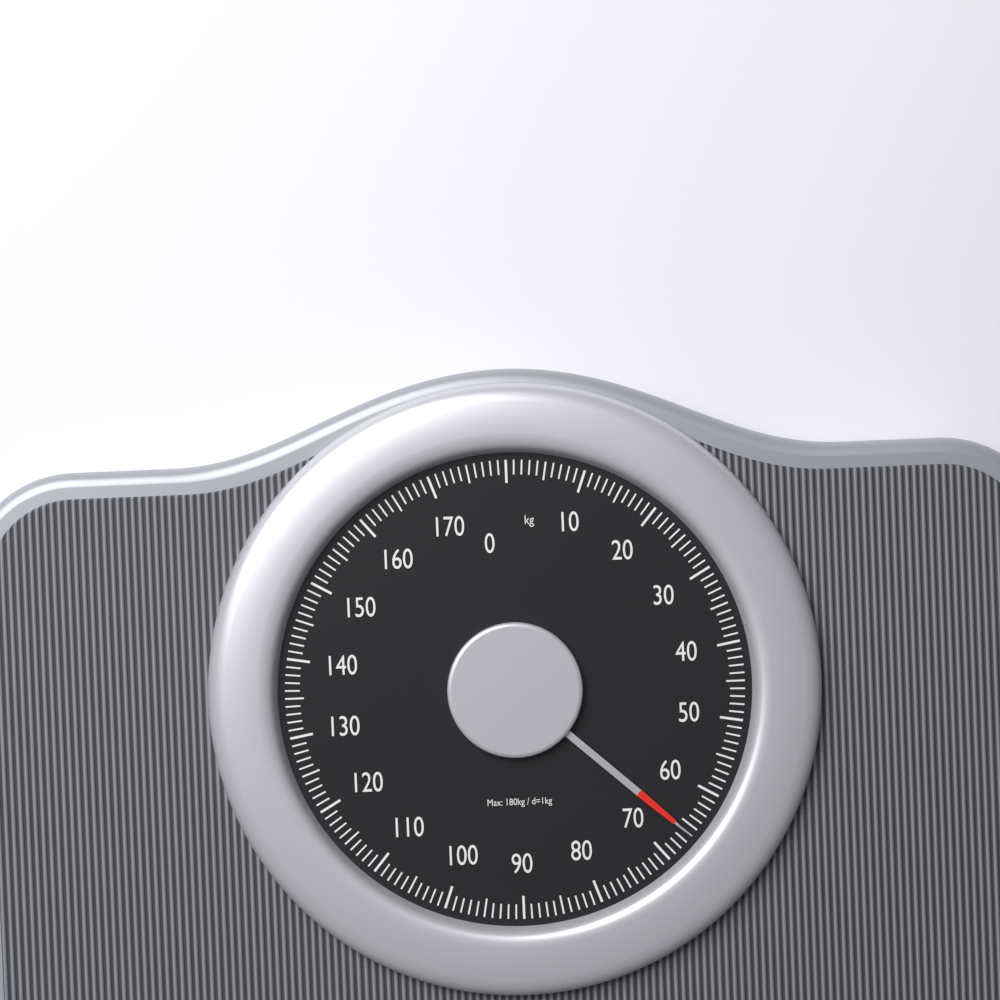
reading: 66 kg
